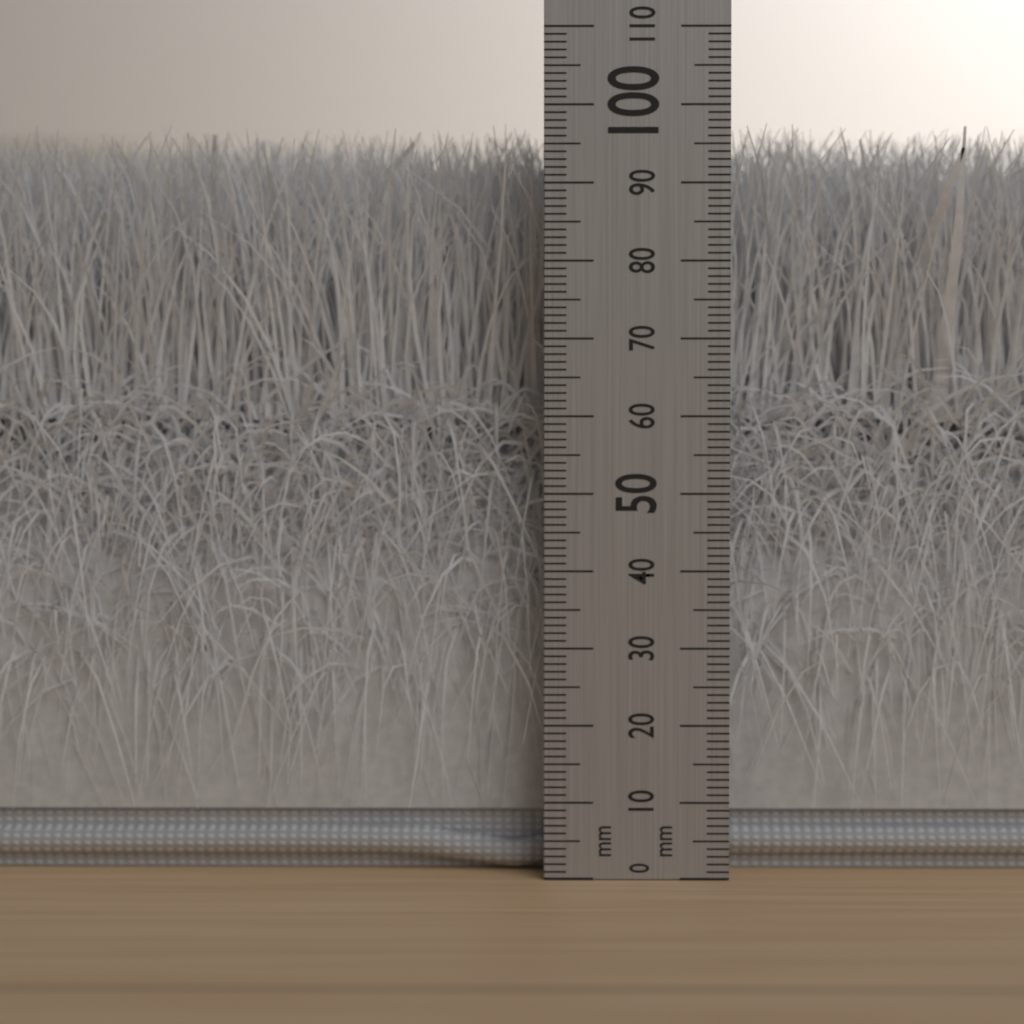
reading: 98 mm
